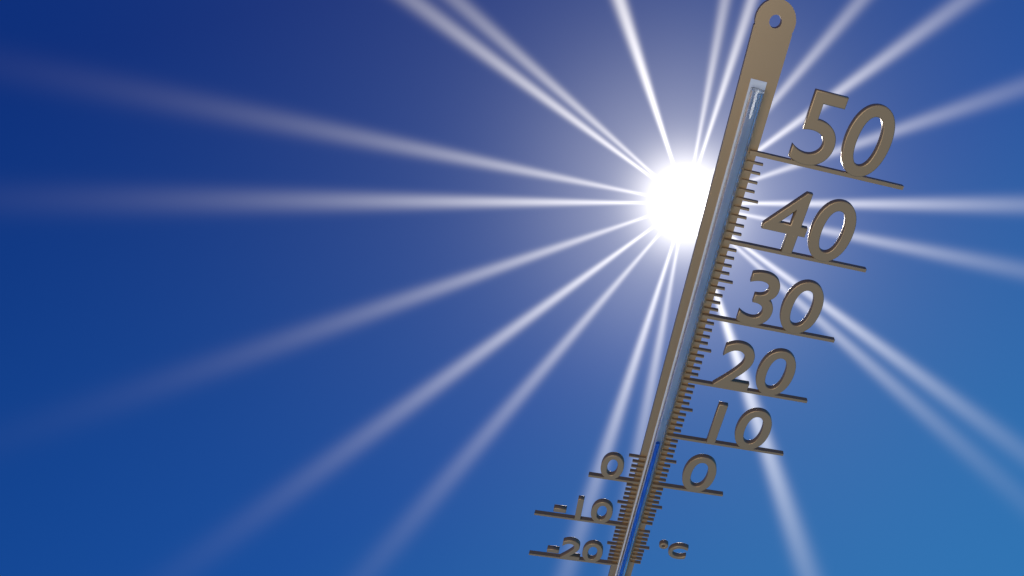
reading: 9 °C
